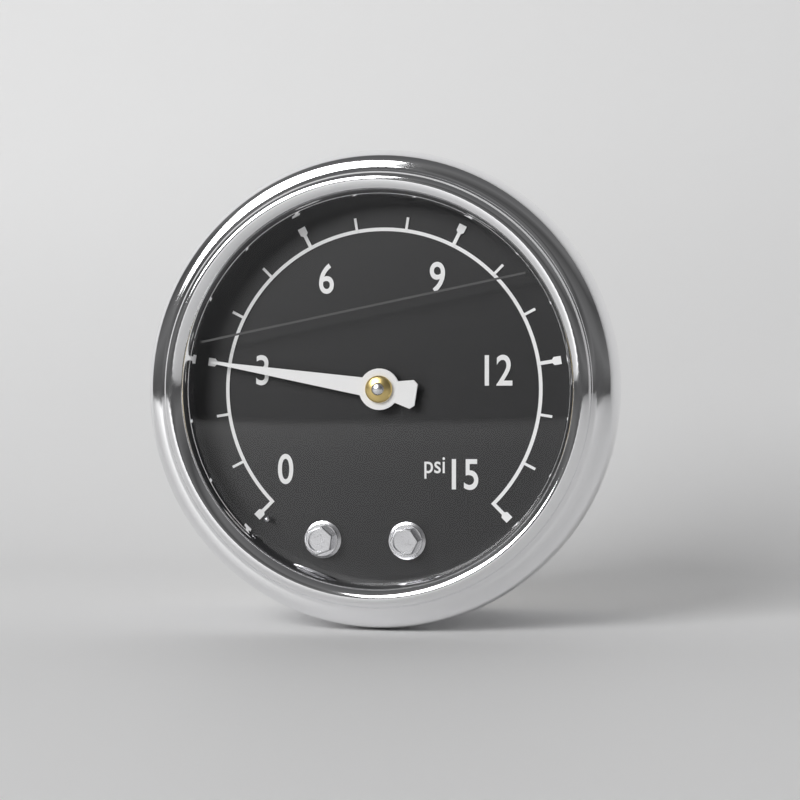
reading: 3 psi
